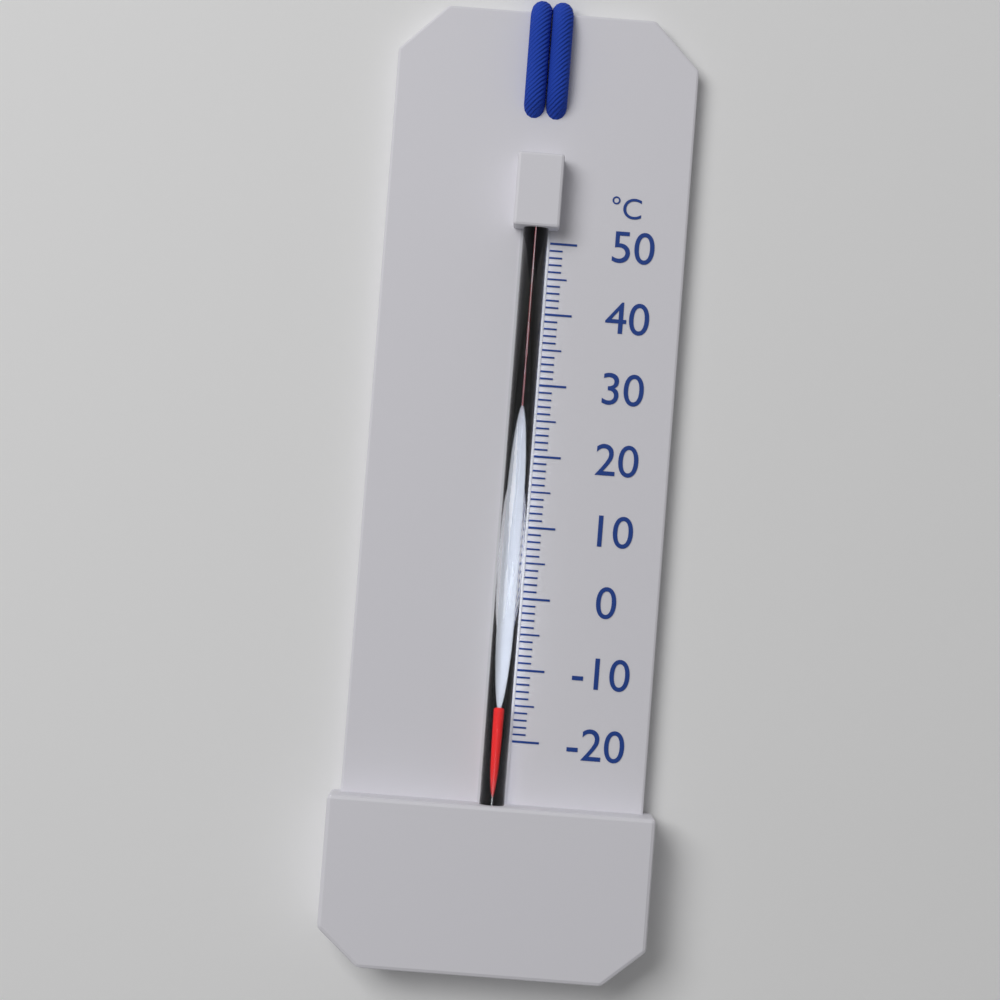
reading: -15 °C
